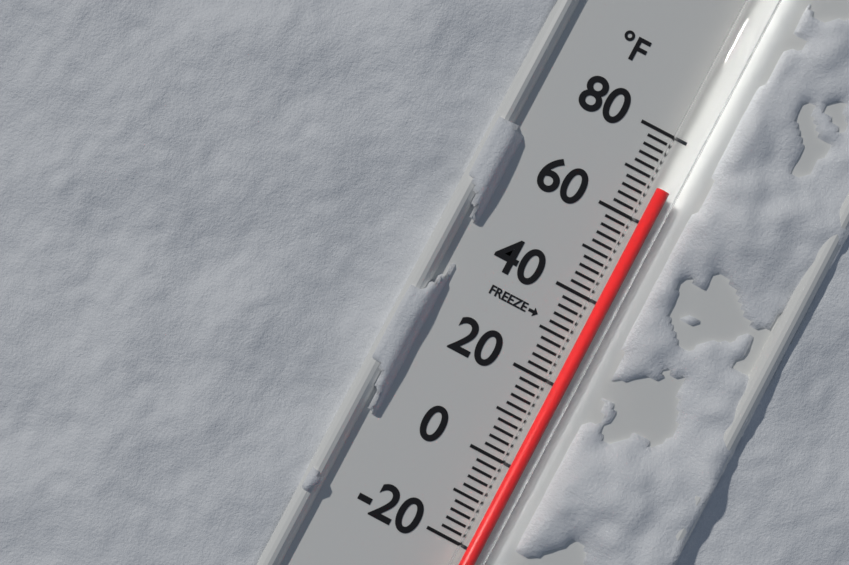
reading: 68 °F
